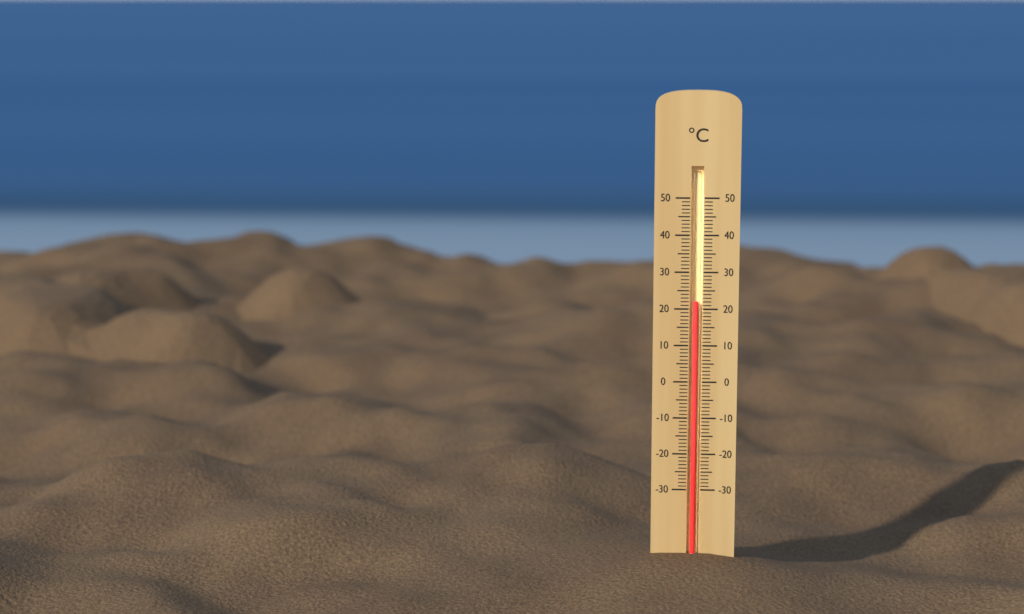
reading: 22 °C
